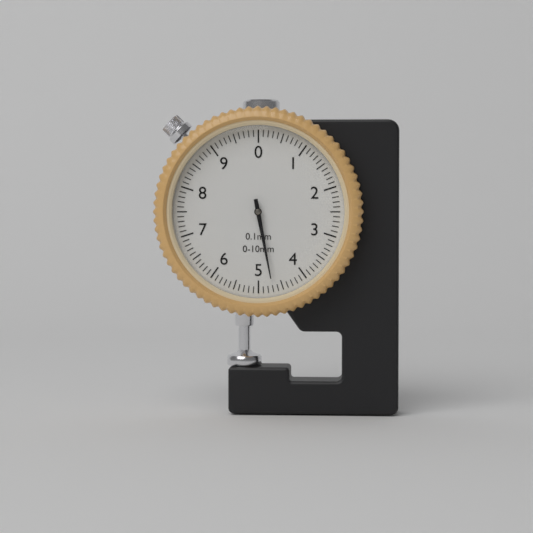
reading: 4.7 mm
